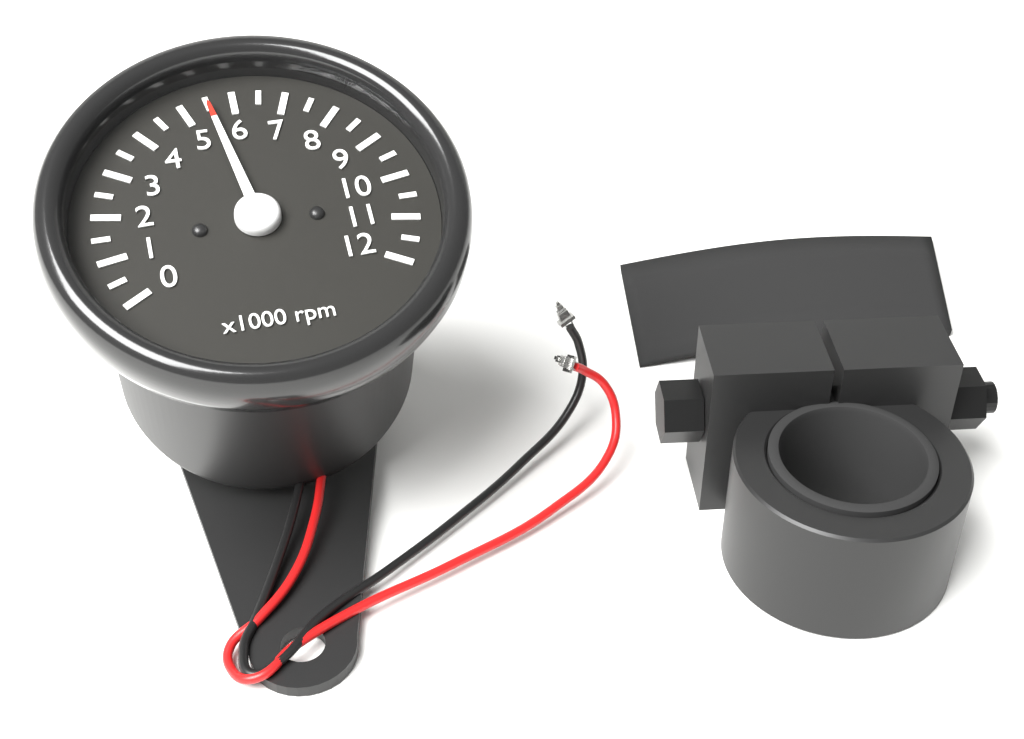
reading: 5.5 x1000 rpm
